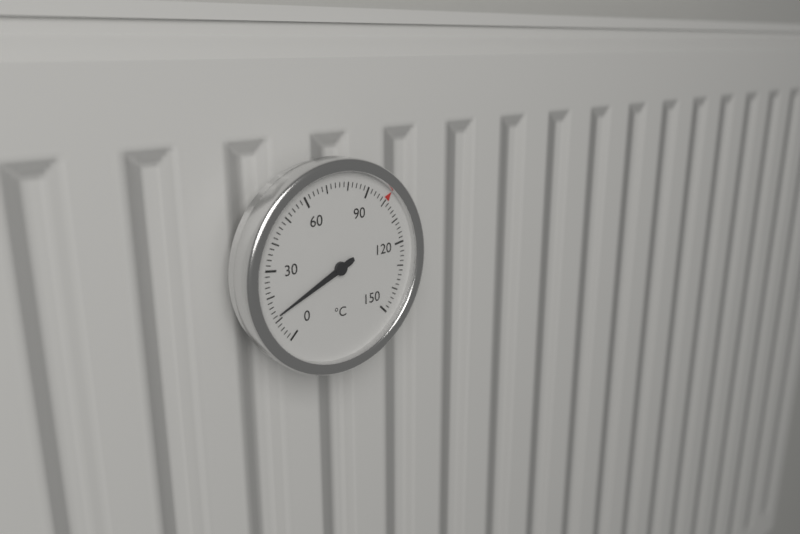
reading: 12 °C
